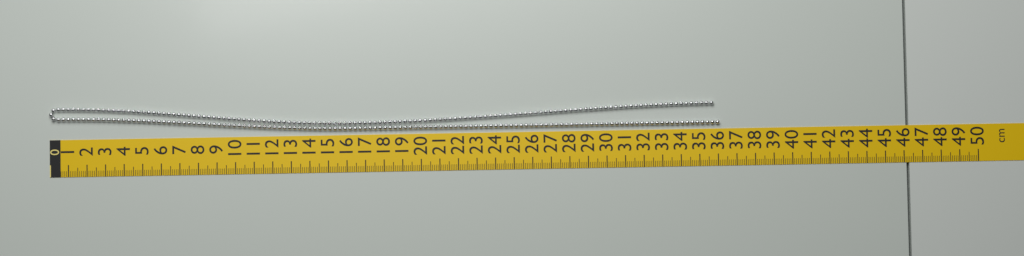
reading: 36.1 cm
